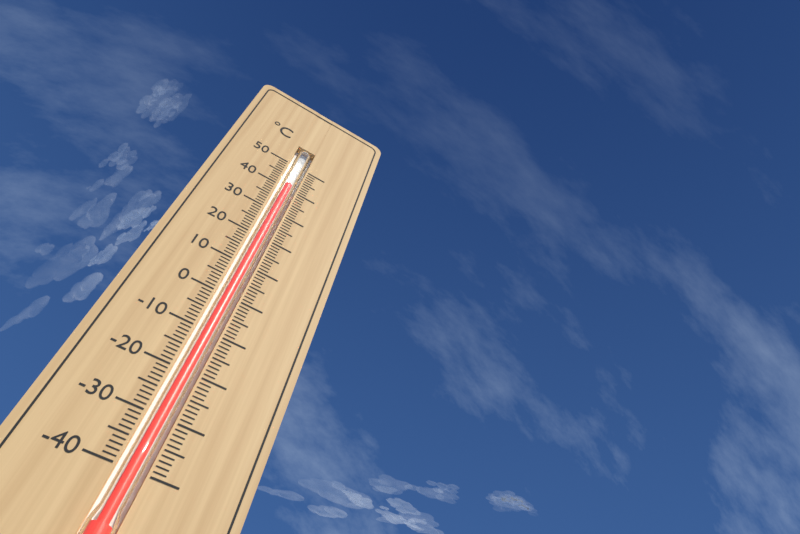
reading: 41 °C
